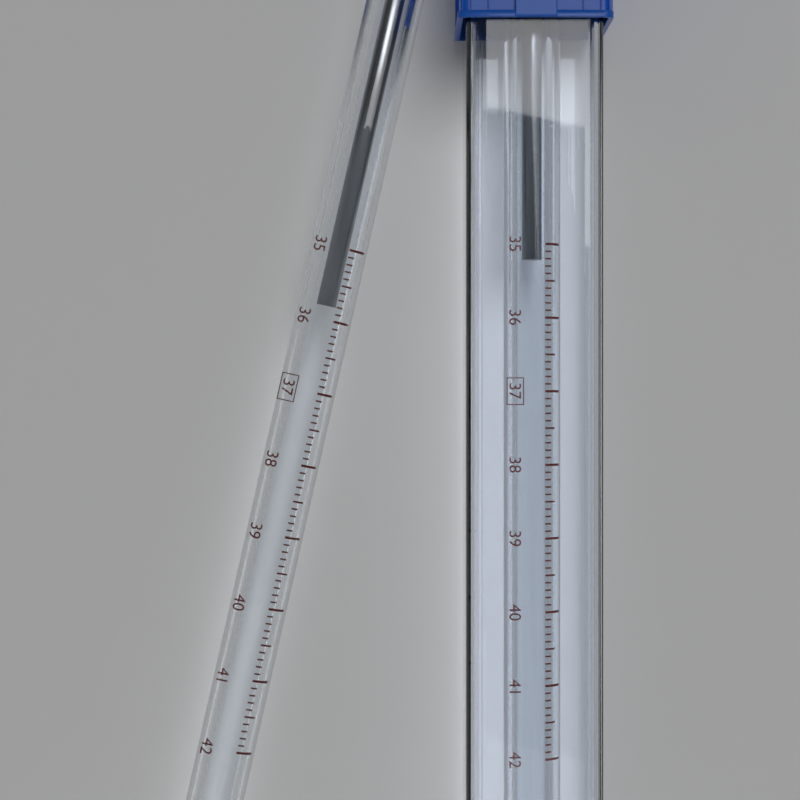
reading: 35.8 °C
